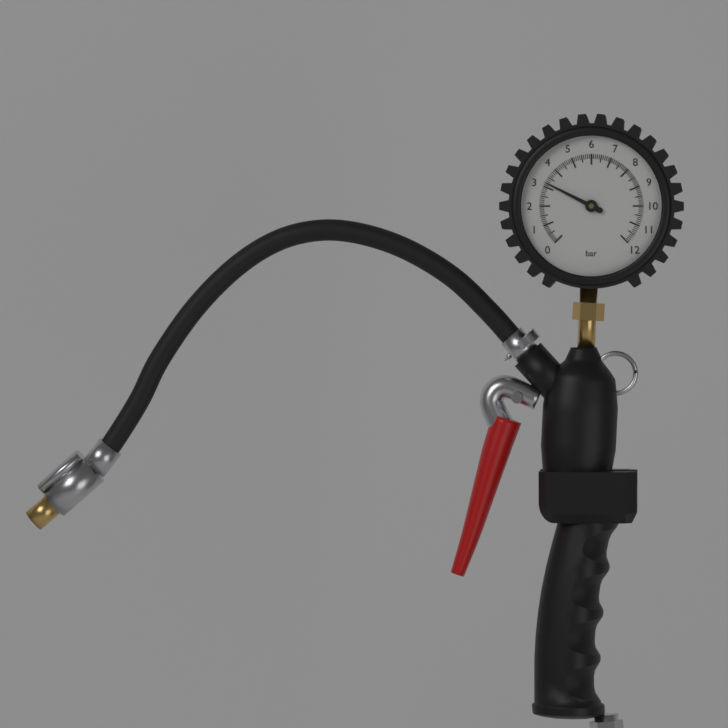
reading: 3.2 bar
